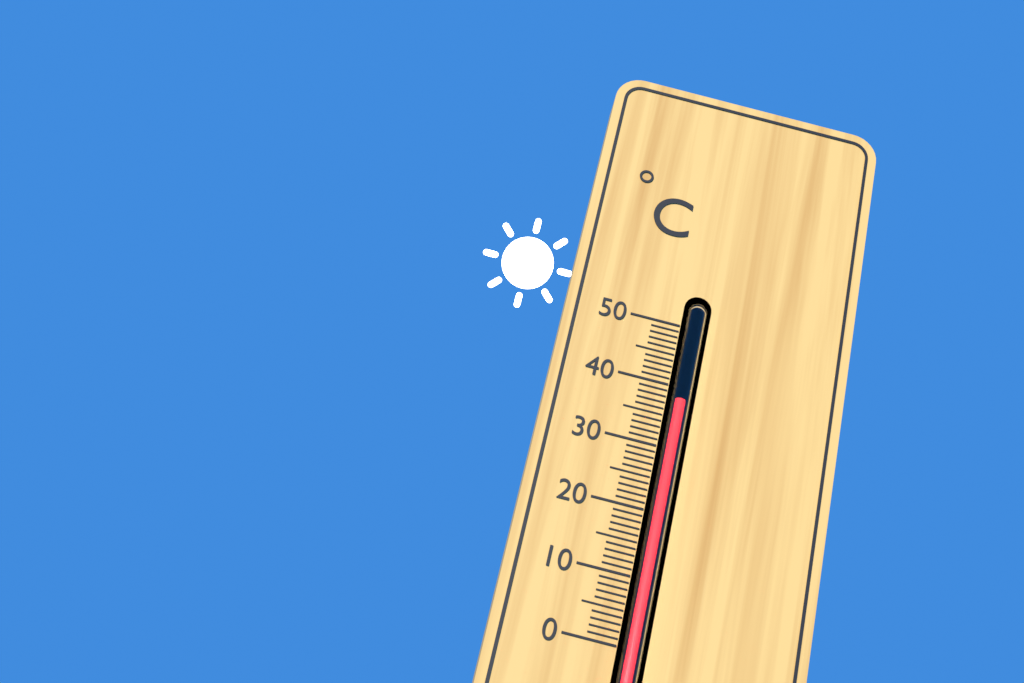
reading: 38 °C
